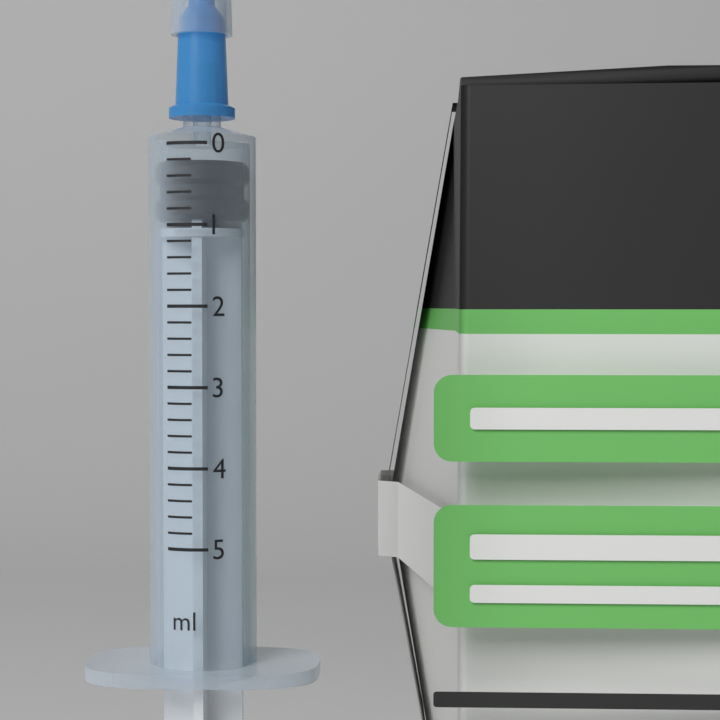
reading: 0.2 ml
